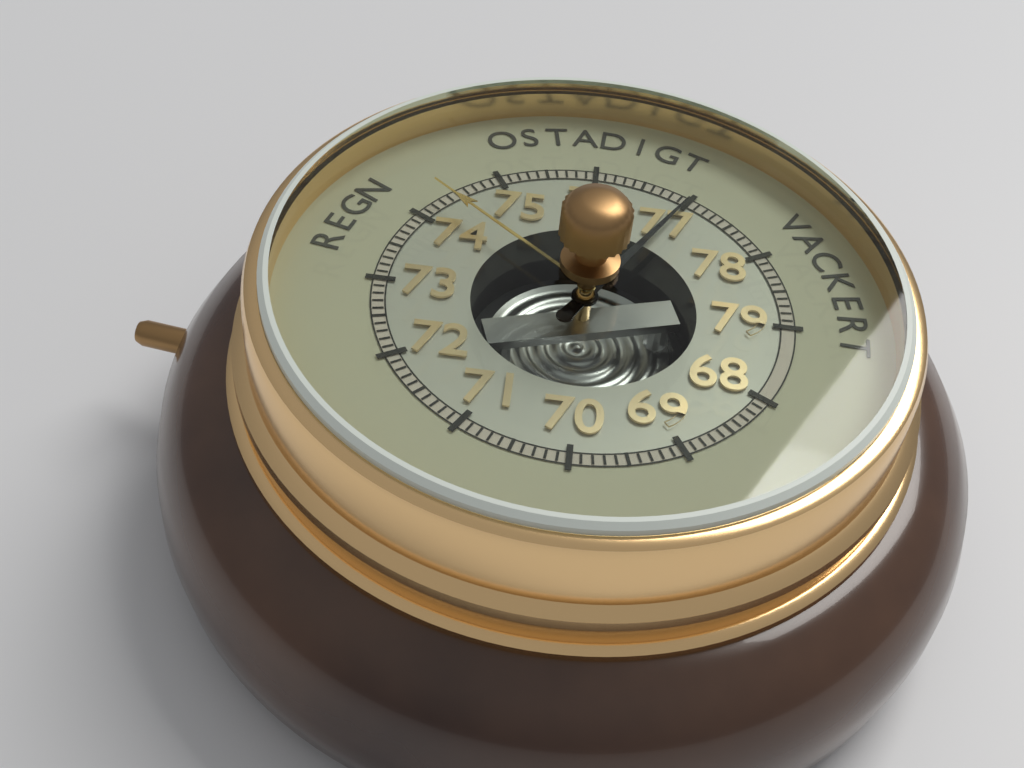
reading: 77.0 (no unit)
